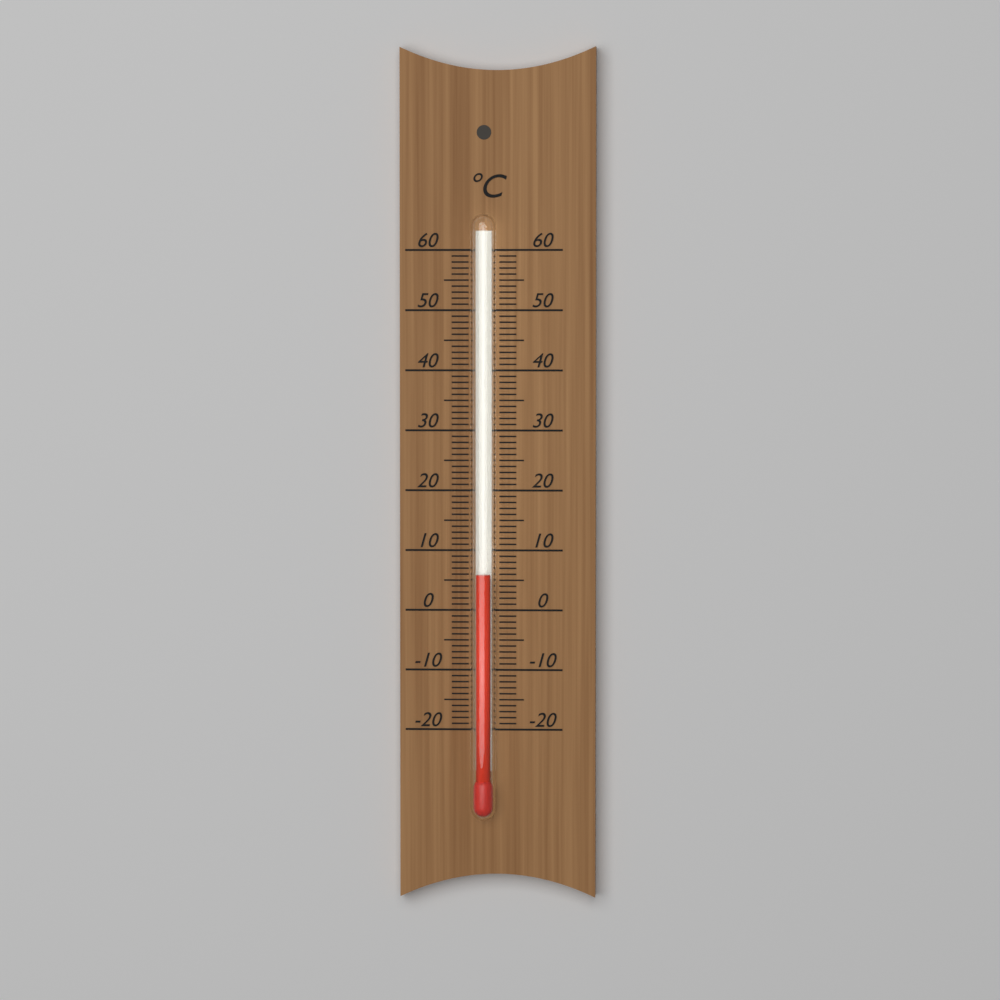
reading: 6 °C
